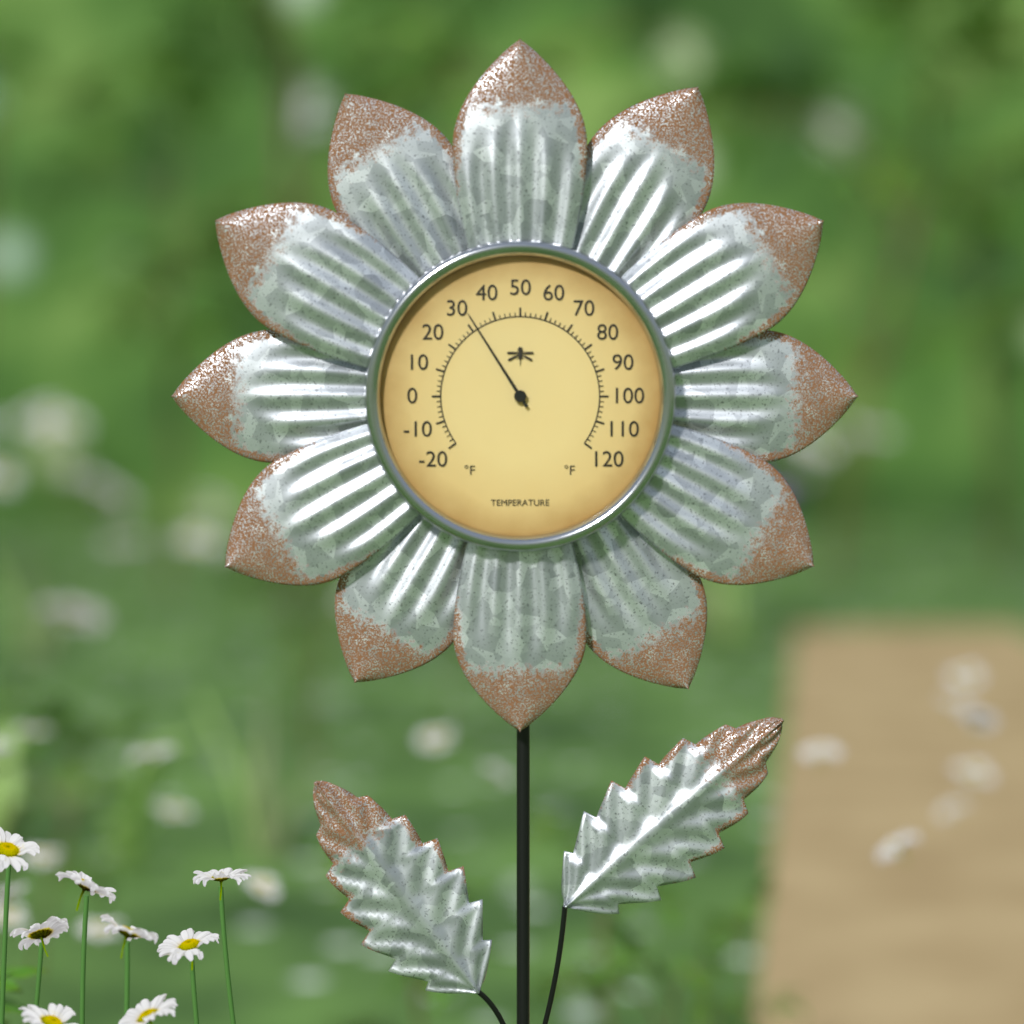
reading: 32 °F
